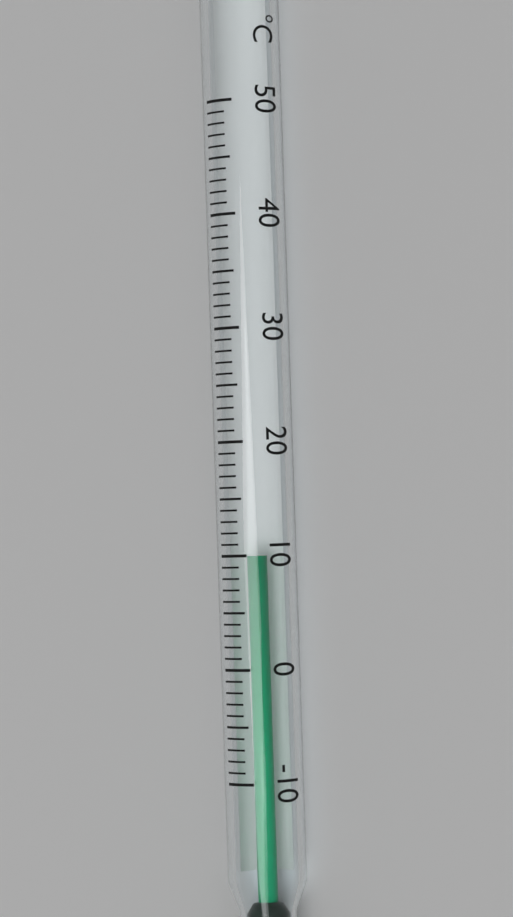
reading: 10 °C
